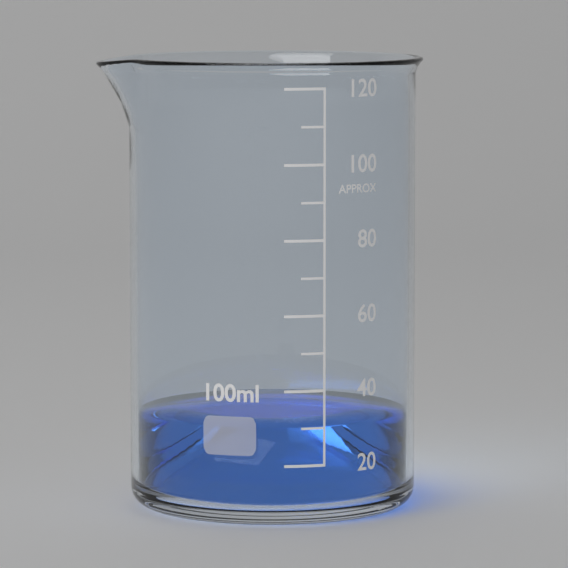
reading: 30 ml
